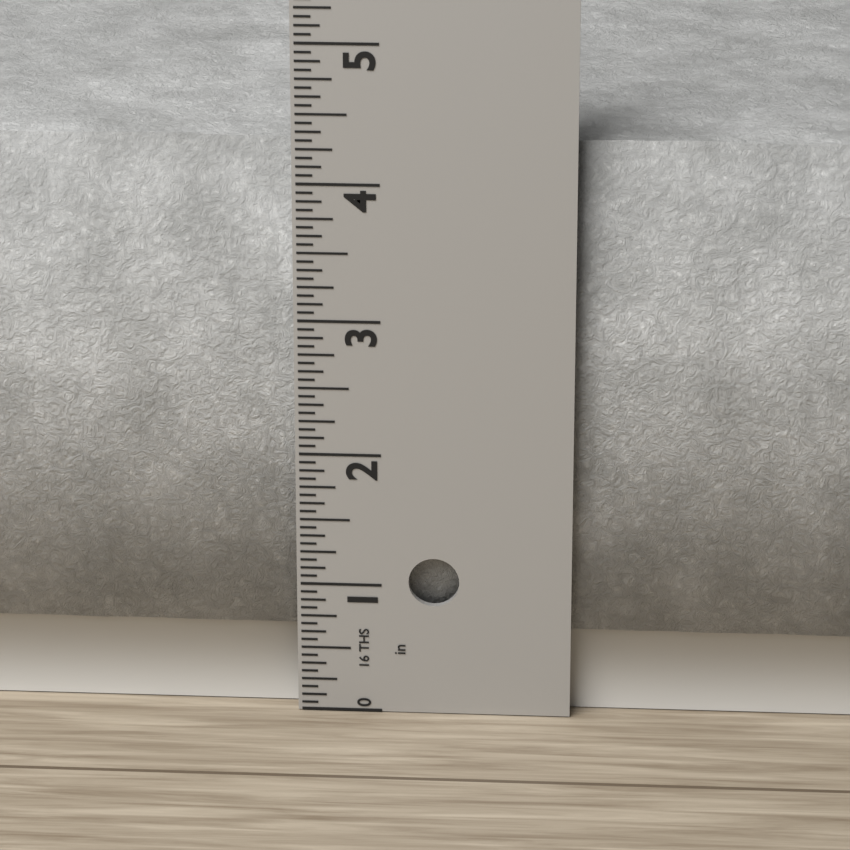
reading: 4.3125 in
